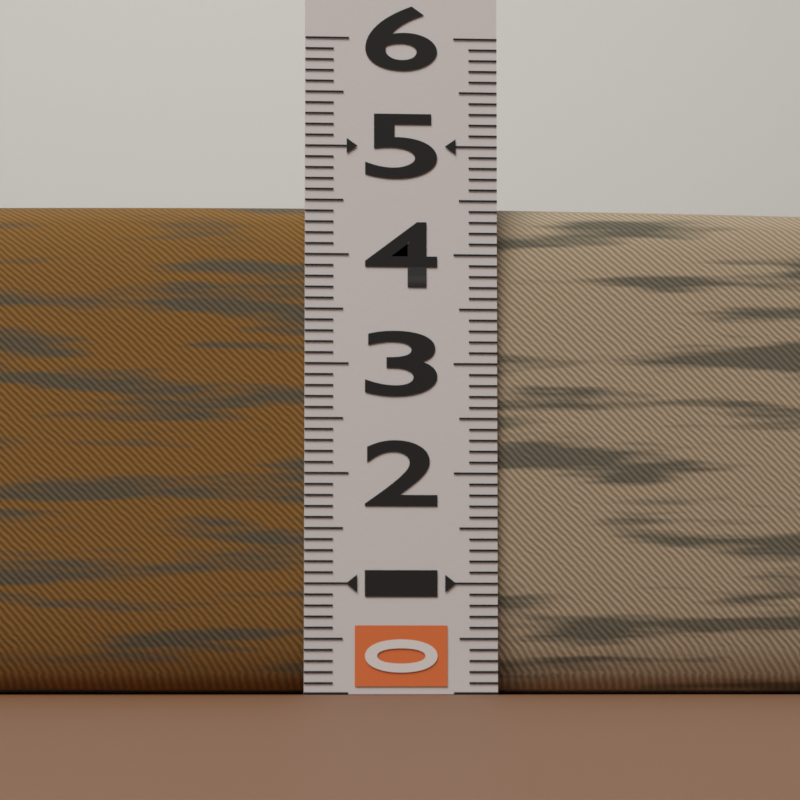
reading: 4.5 (no unit)
